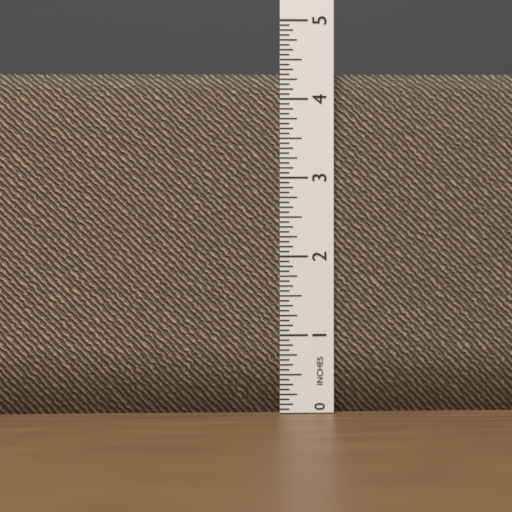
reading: 4.3125 in
